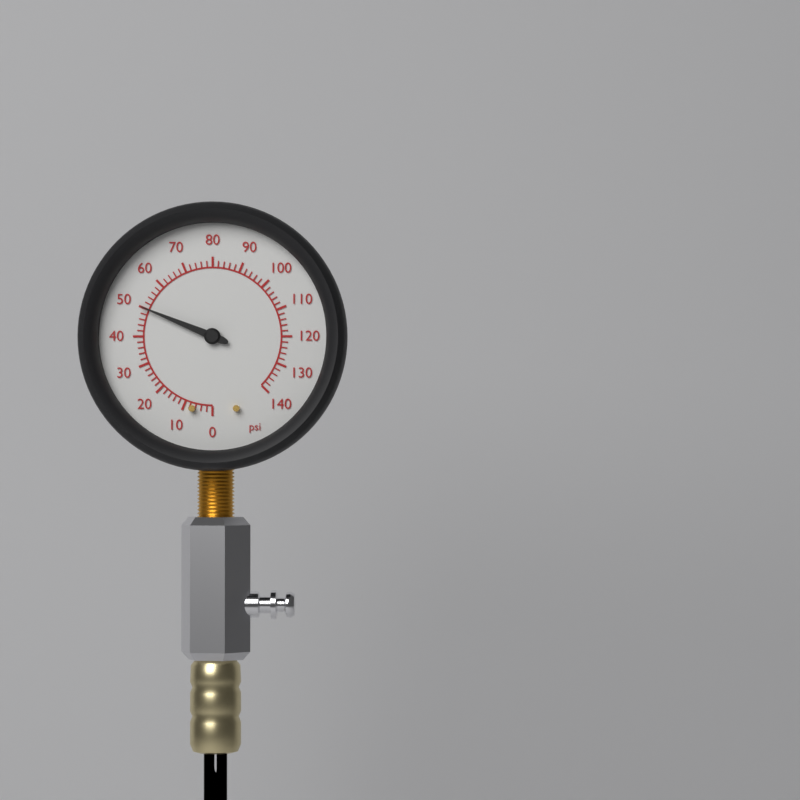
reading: 50 psi
